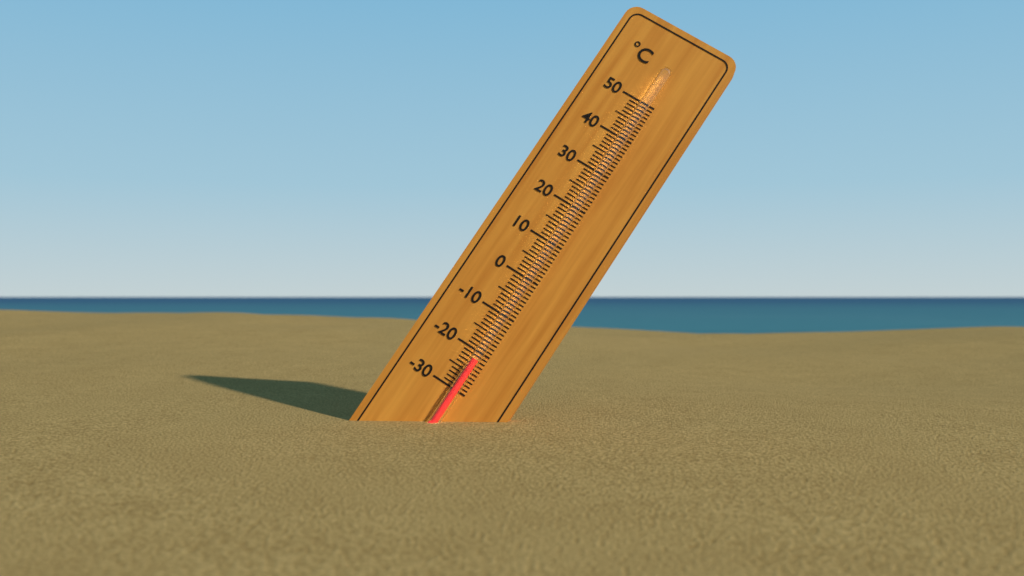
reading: -22 °C
